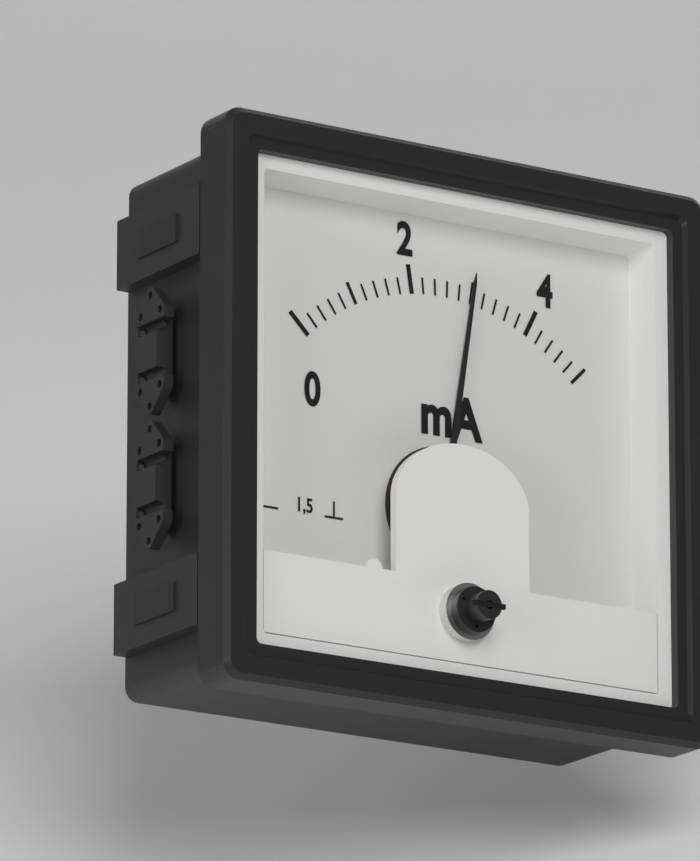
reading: 3.0 mA
